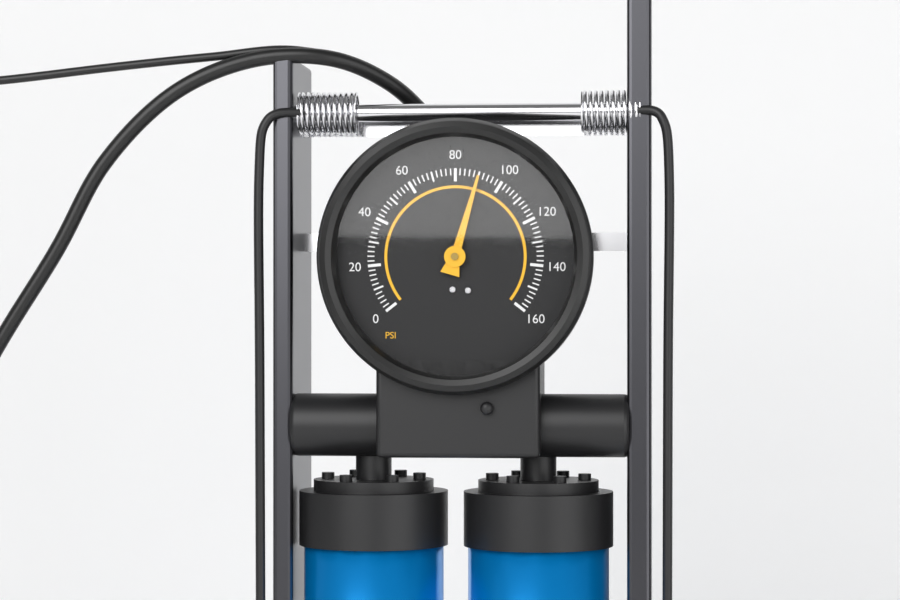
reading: 90 psi
